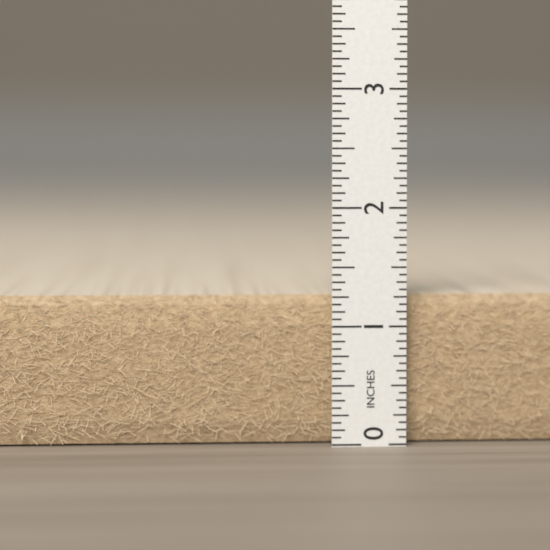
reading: 1.2500 in
